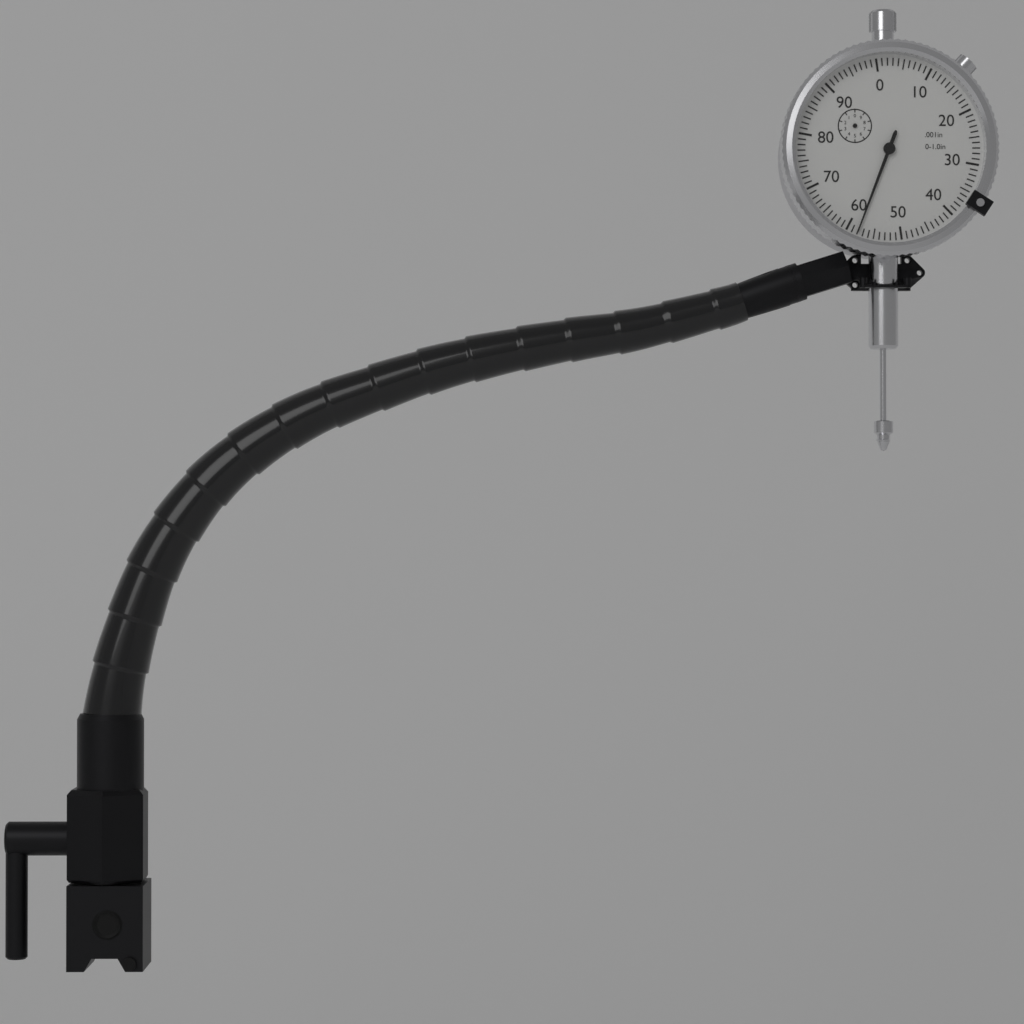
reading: 0.058 in
